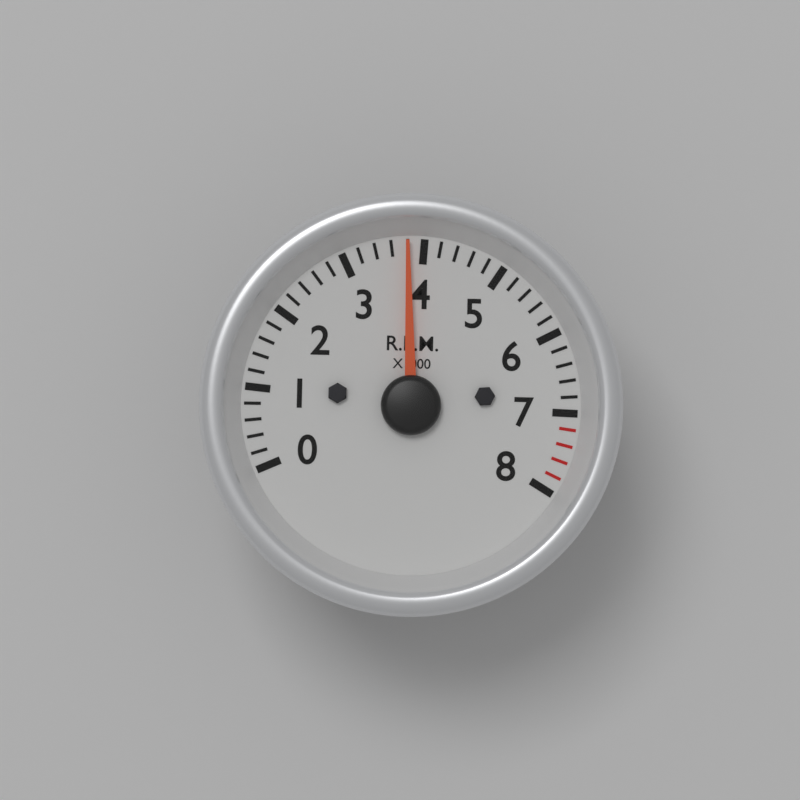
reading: 3800 RPM
